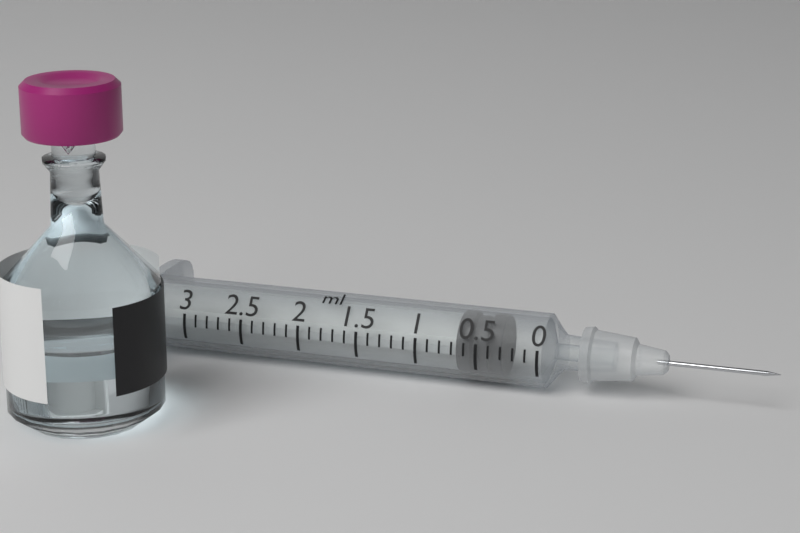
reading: 0.3 ml
